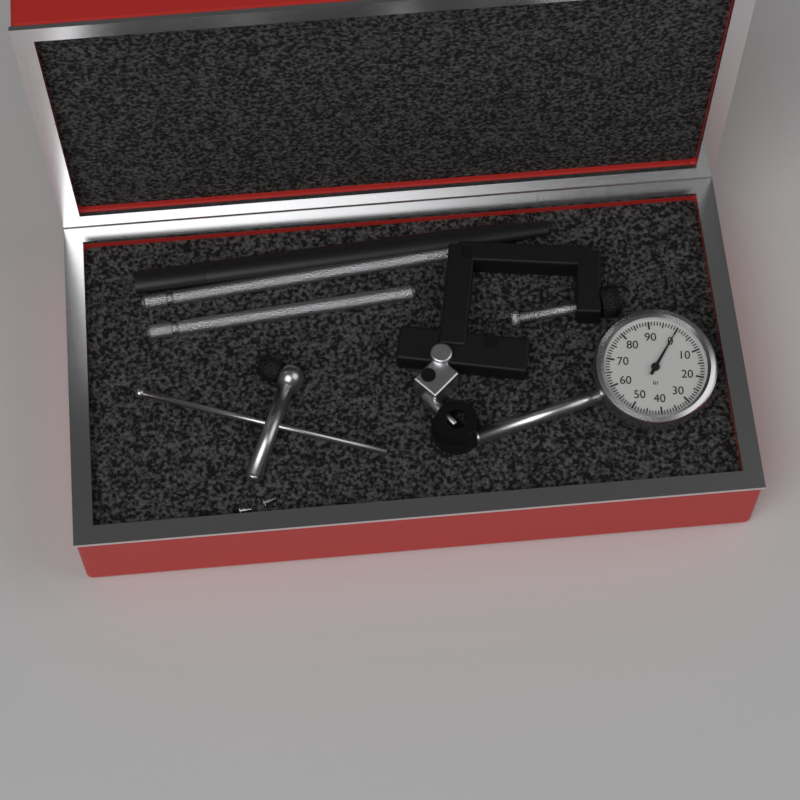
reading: 0 in
